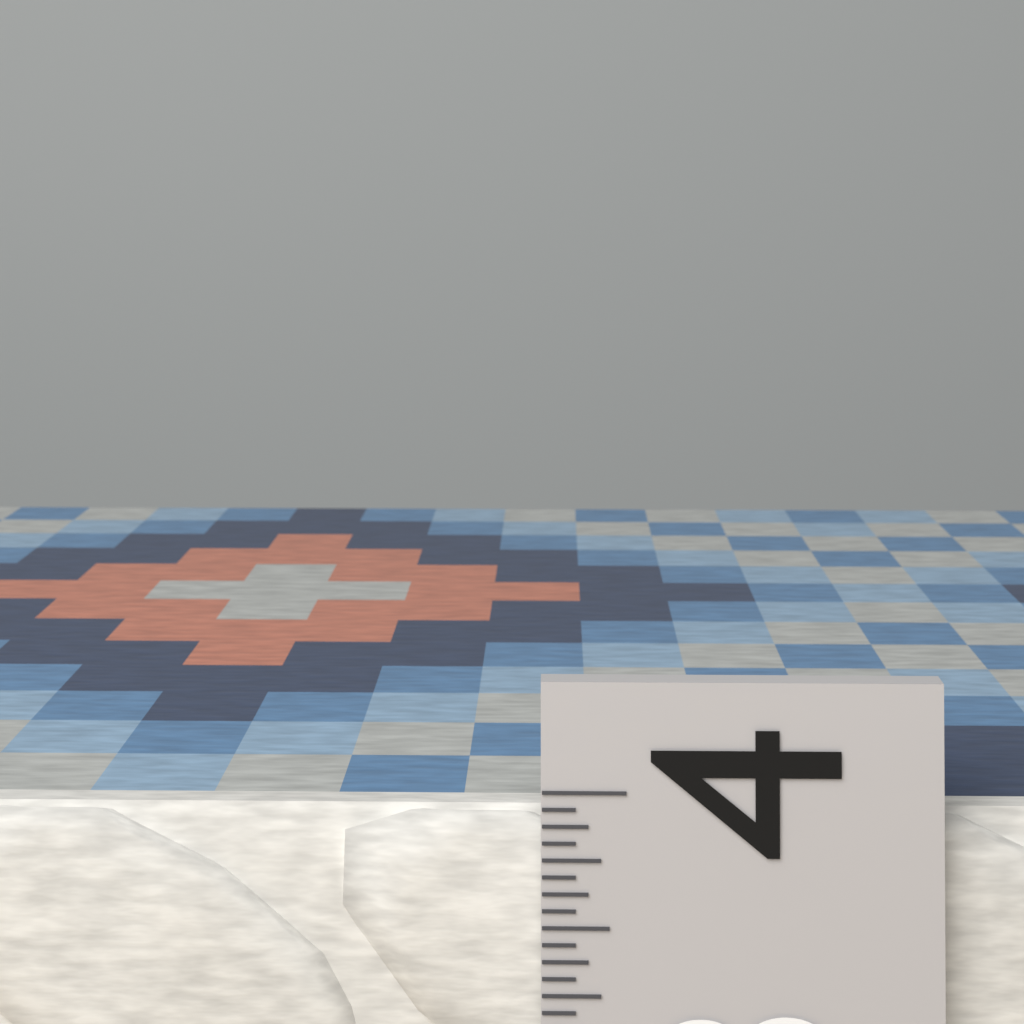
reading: 3.8750 (no unit)
